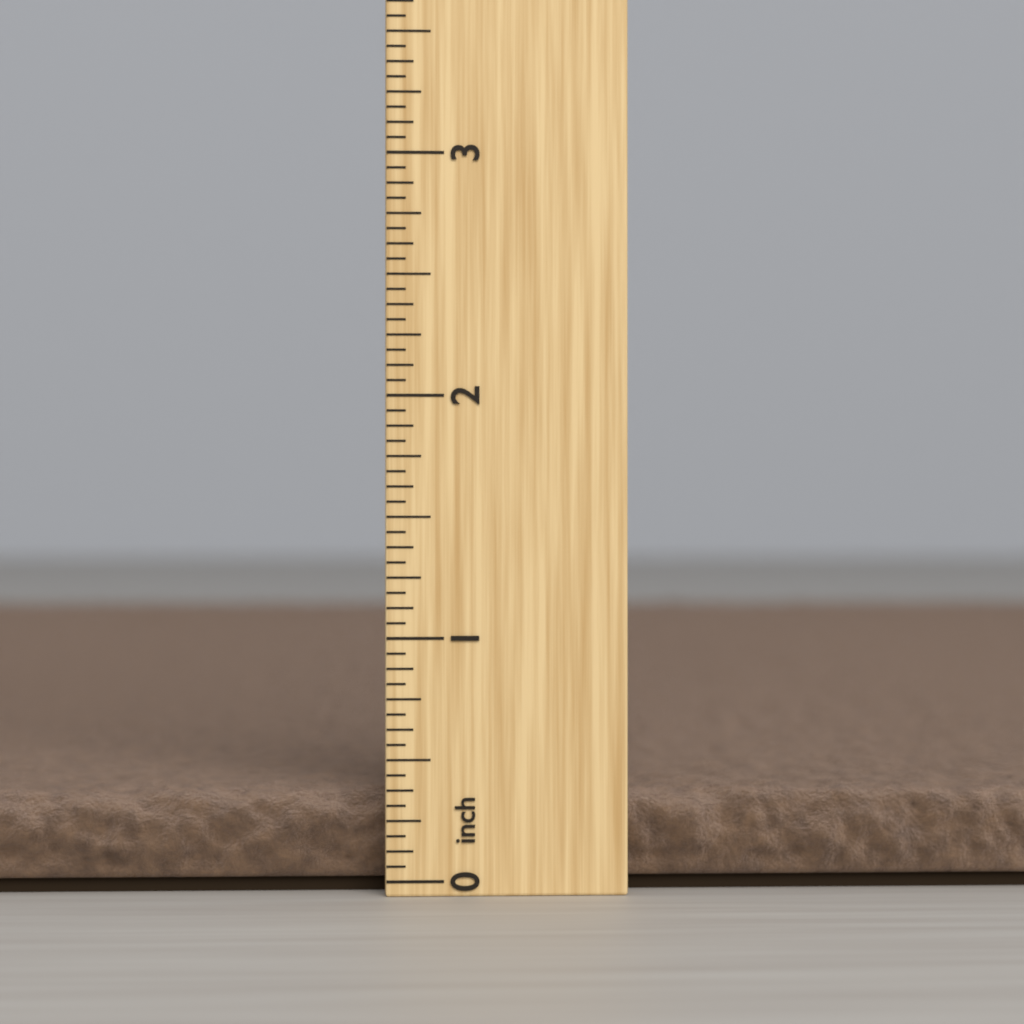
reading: 0.3750 inch
